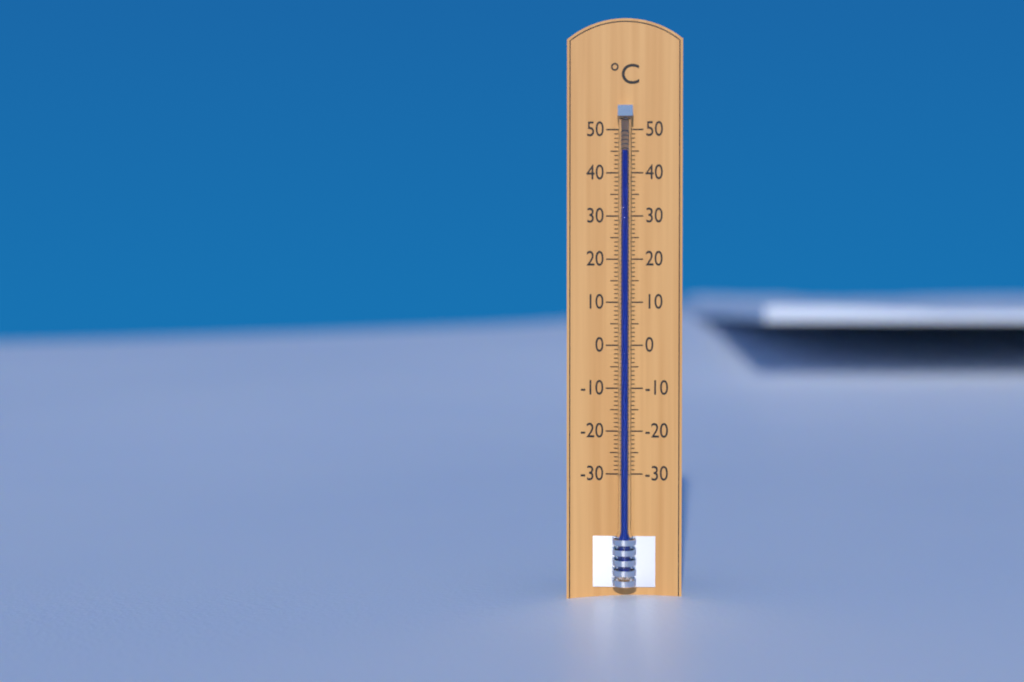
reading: 45 °C
